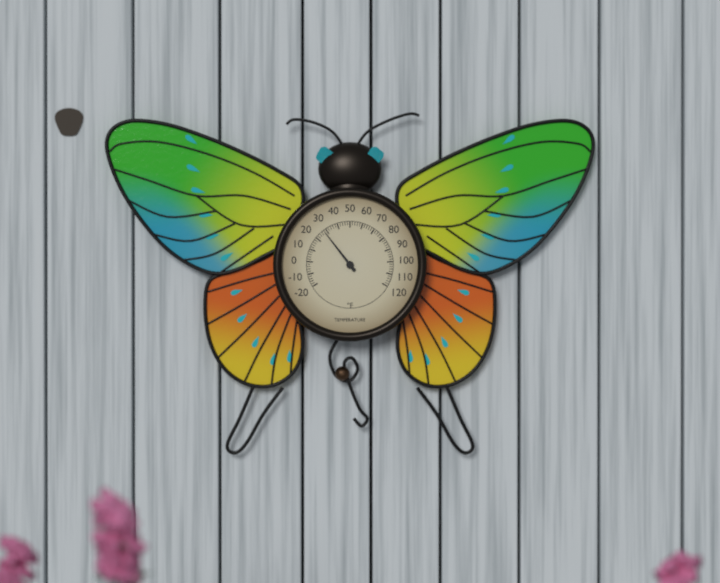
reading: 28 °F
